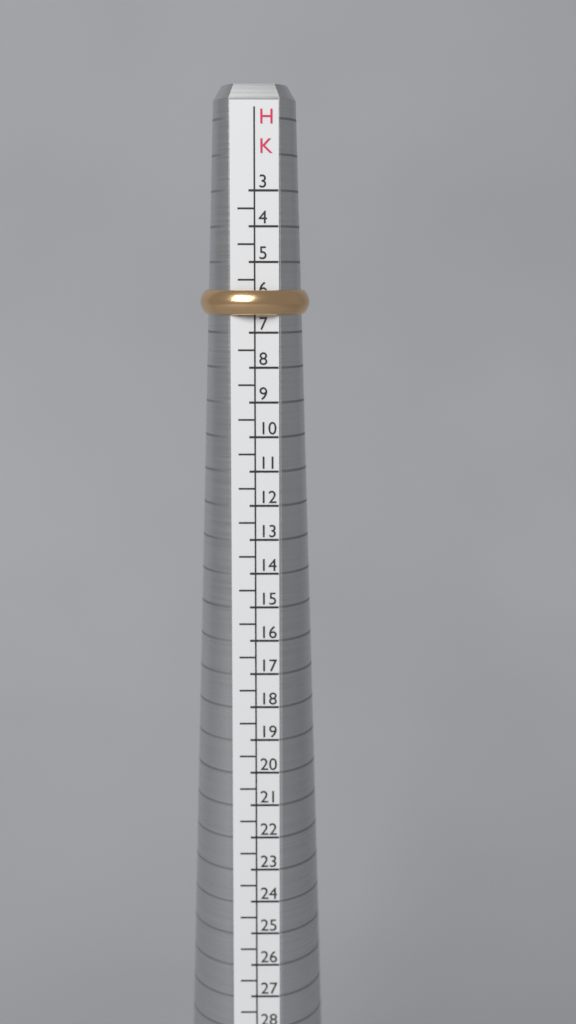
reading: 6.5 HK
